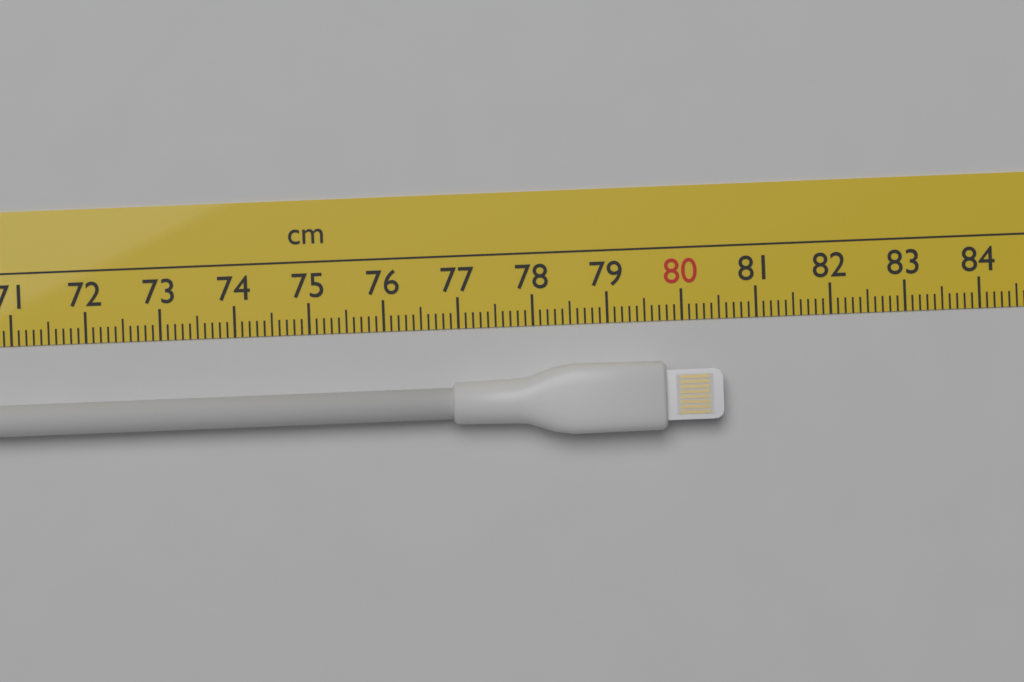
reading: 80.5 cm
